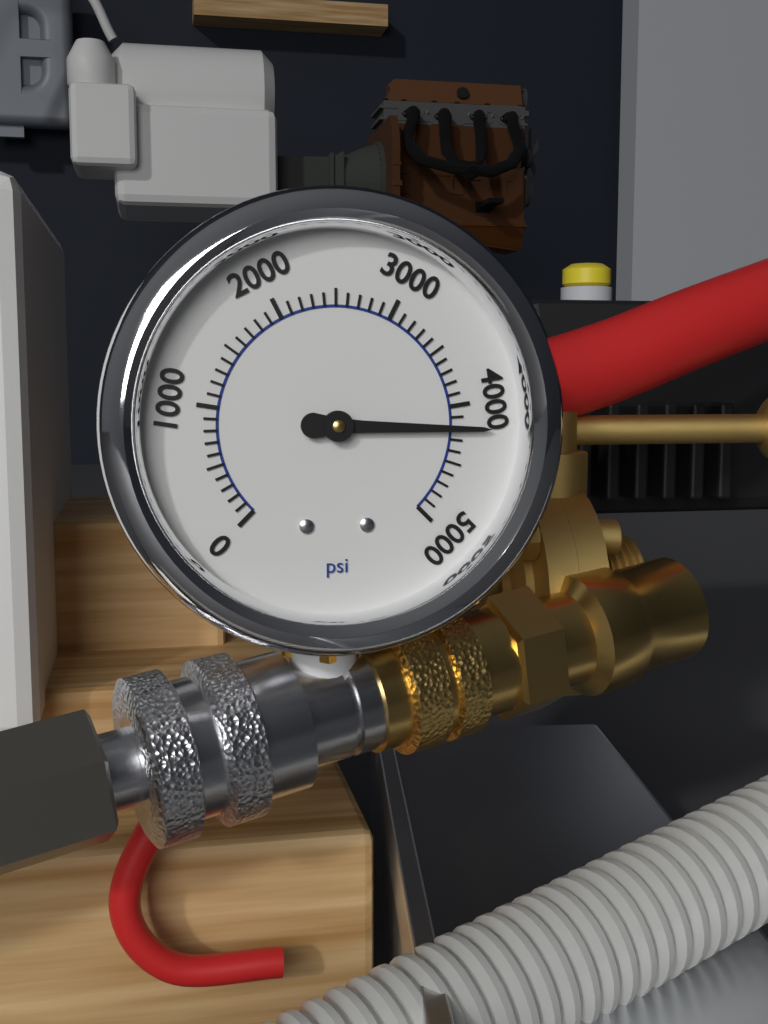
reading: 4200 psi
